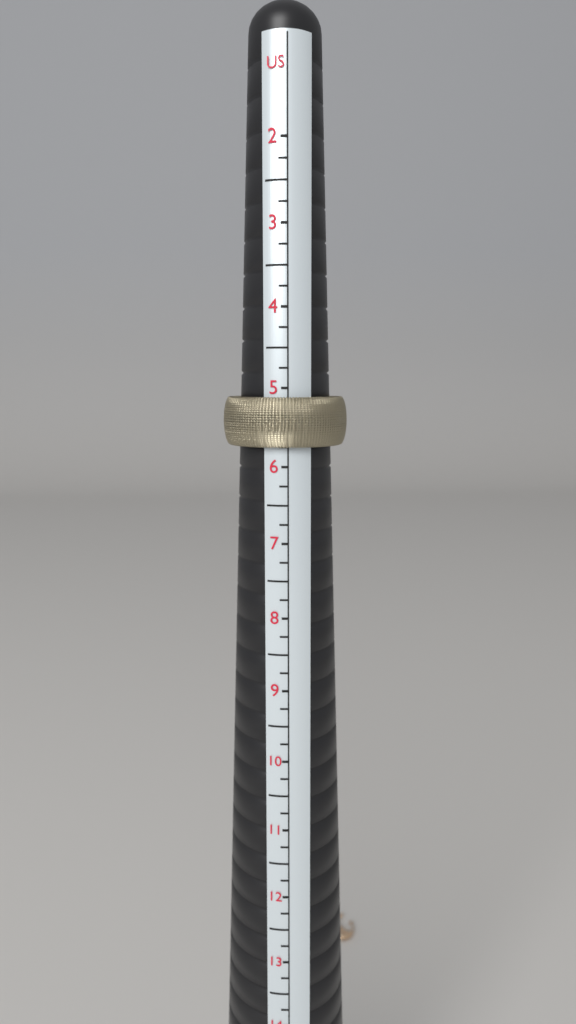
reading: 5.75 US
